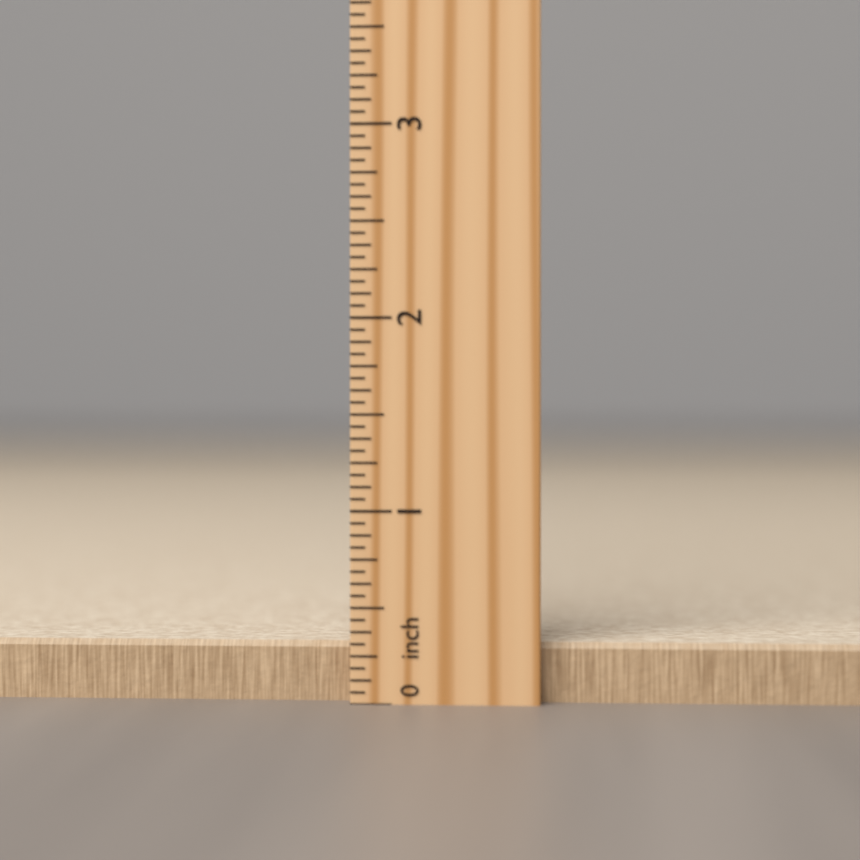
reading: 0.3125 inch
